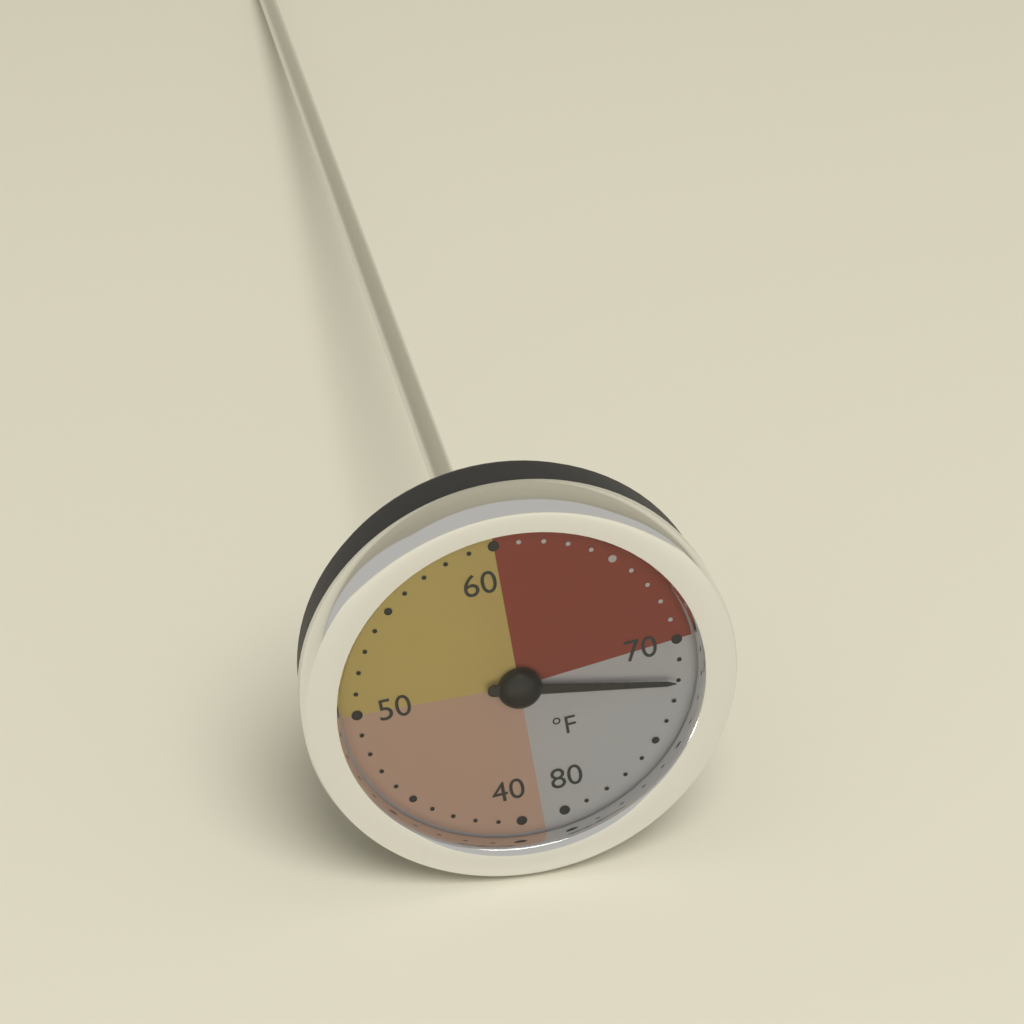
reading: 72 °F
